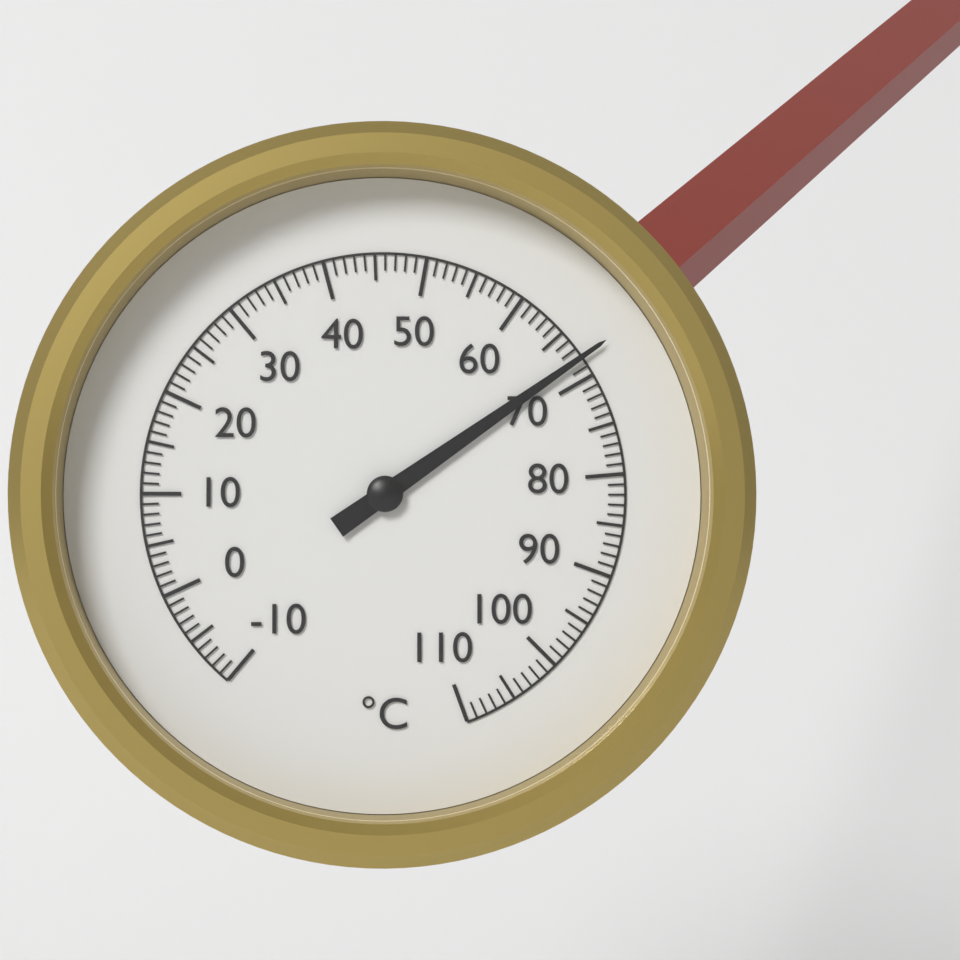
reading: 68 °C
